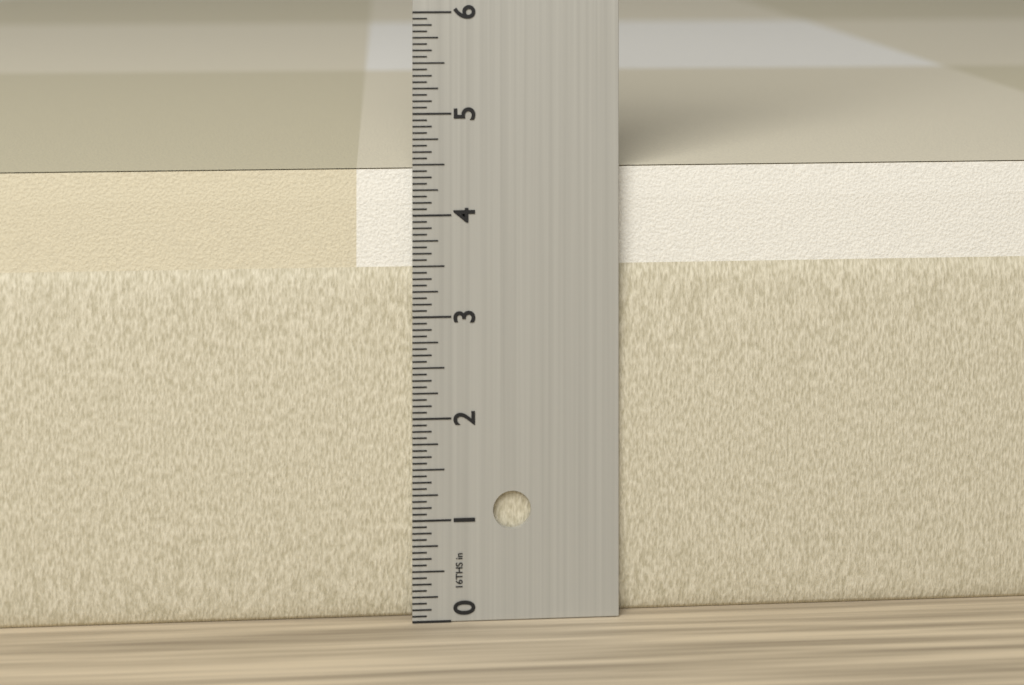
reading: 4.4375 in
